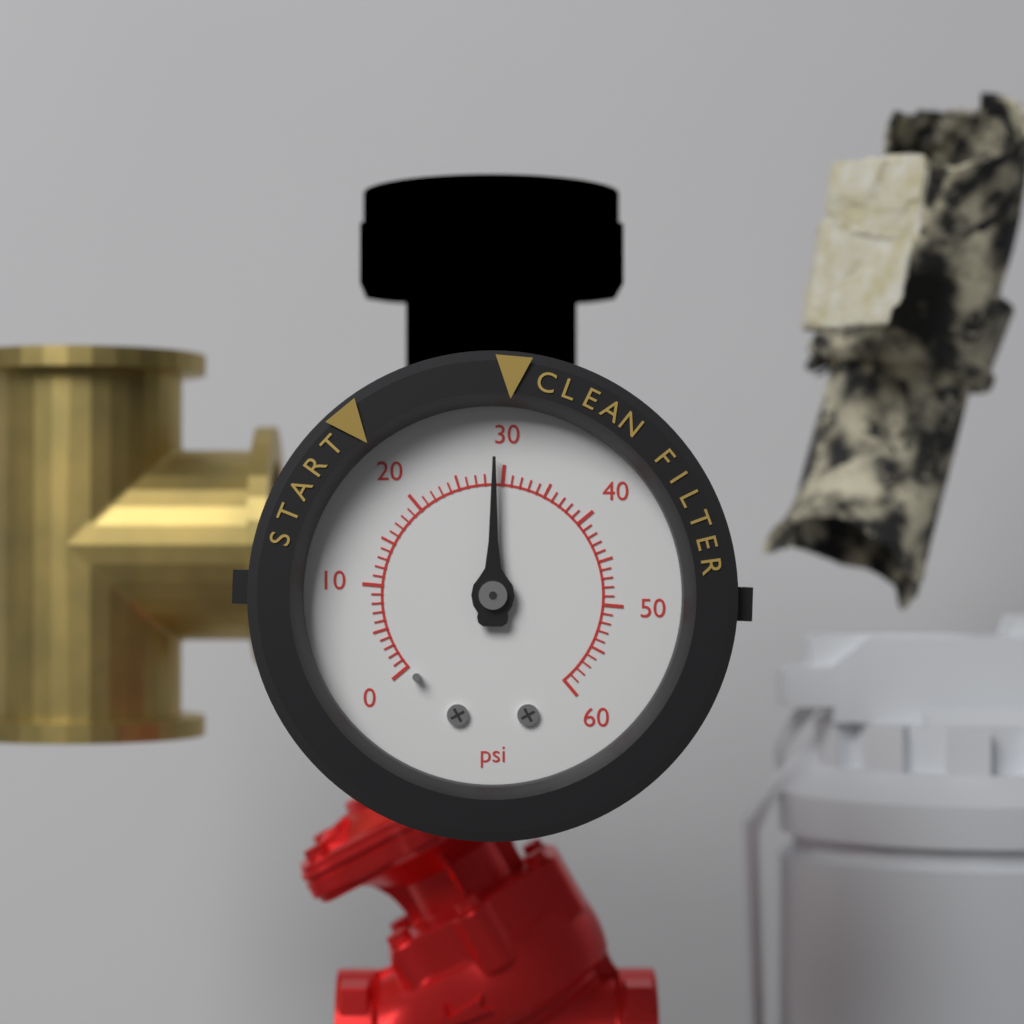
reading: 29 psi
